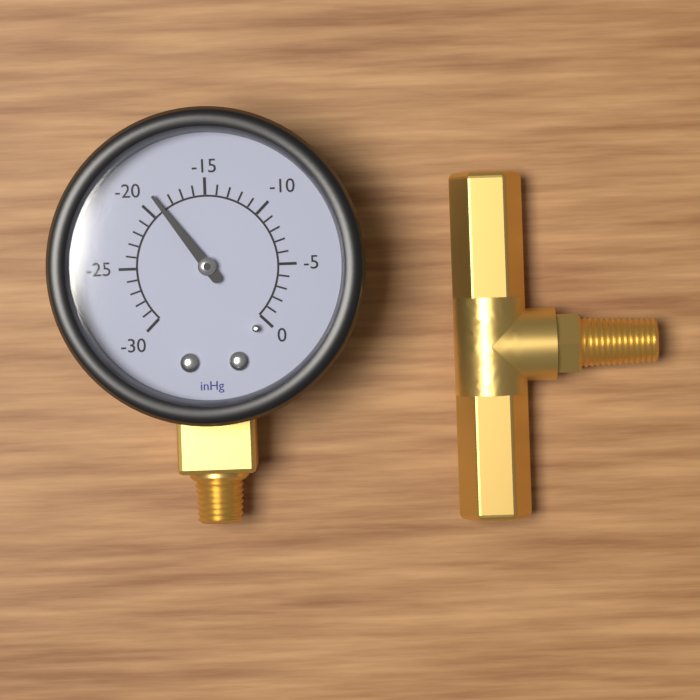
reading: -19 inHg
